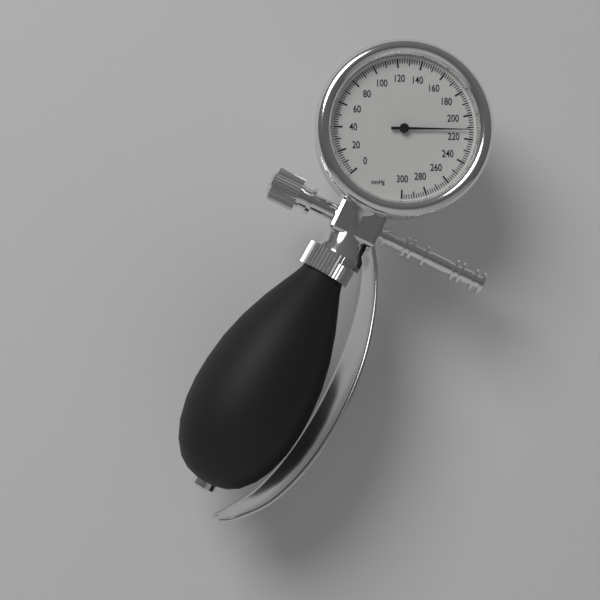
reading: 212 mmHg
